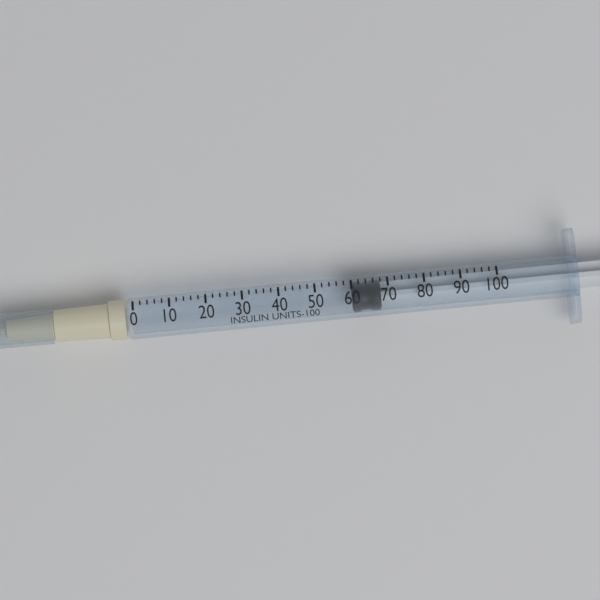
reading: 60 units
